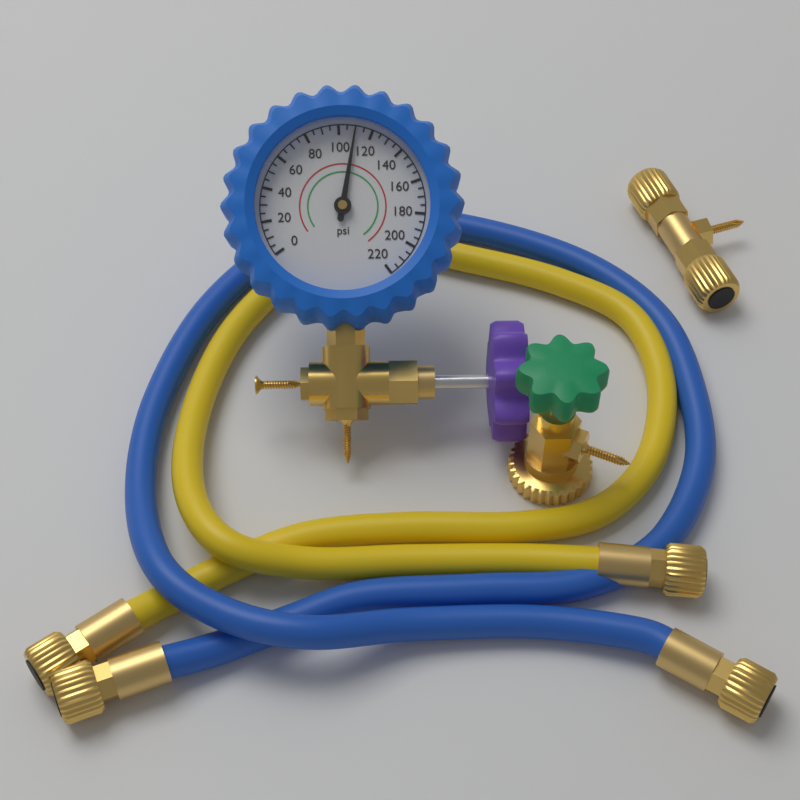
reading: 110 psi
